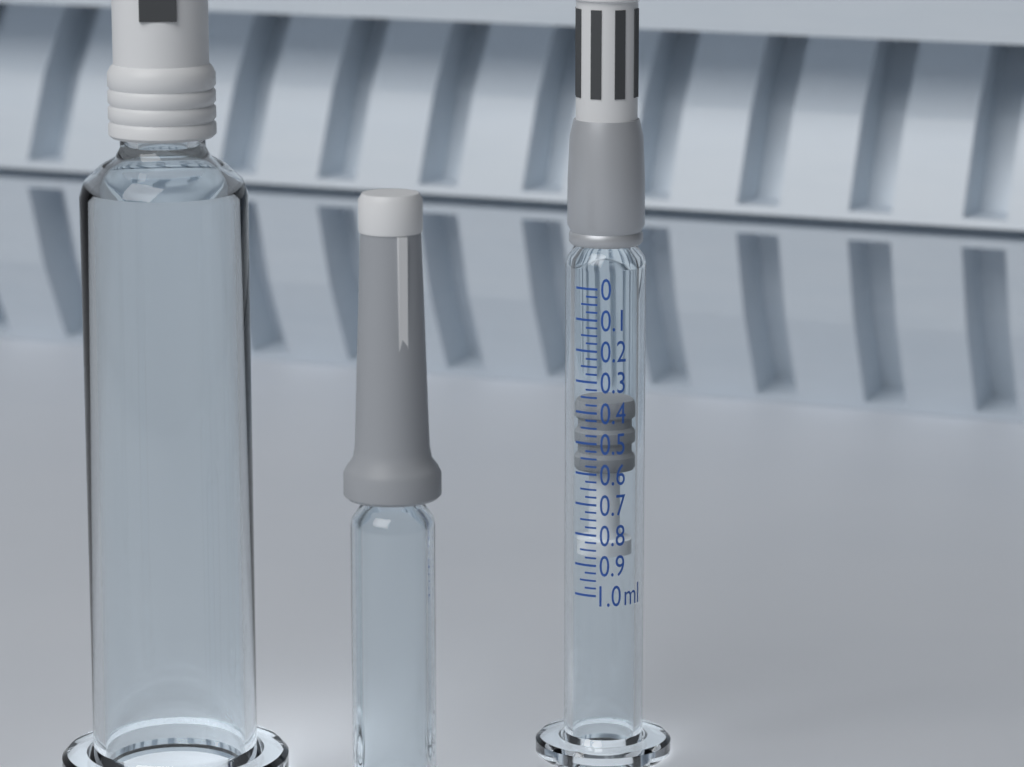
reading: 0.375 ml
